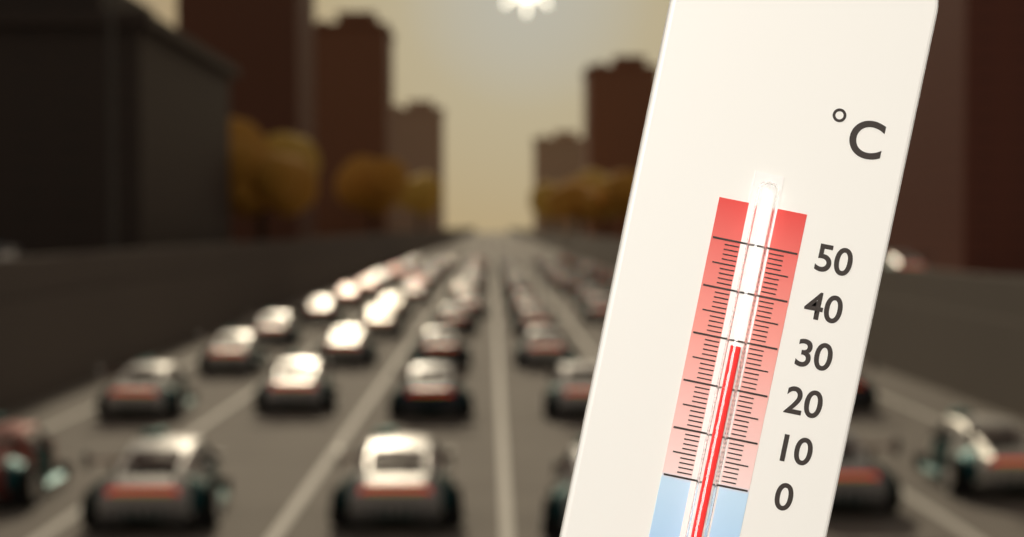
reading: 29 °C
